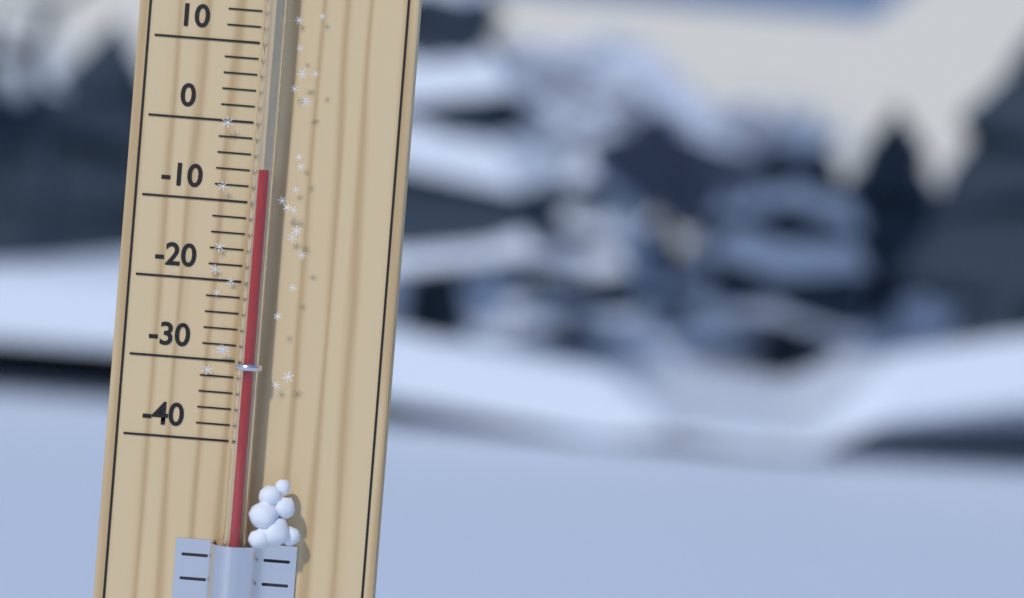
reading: -6 °C
